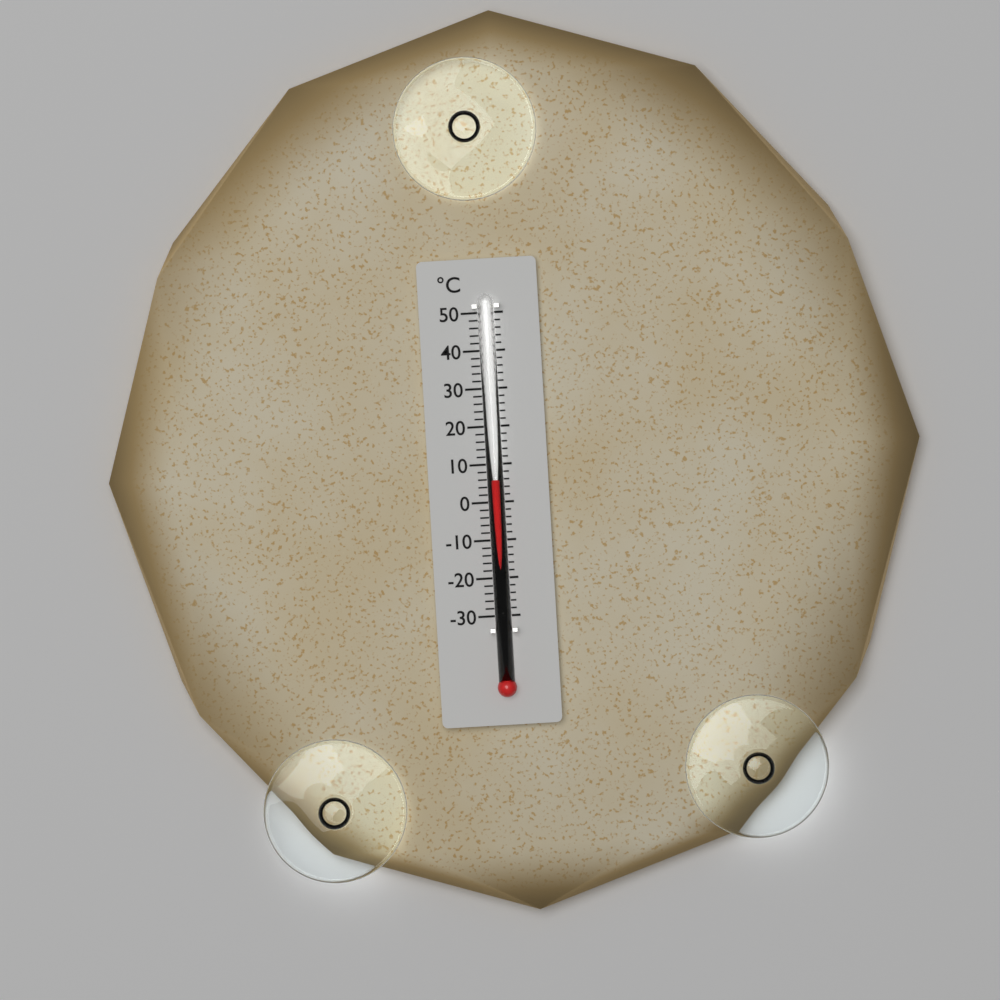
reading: 6 °C
